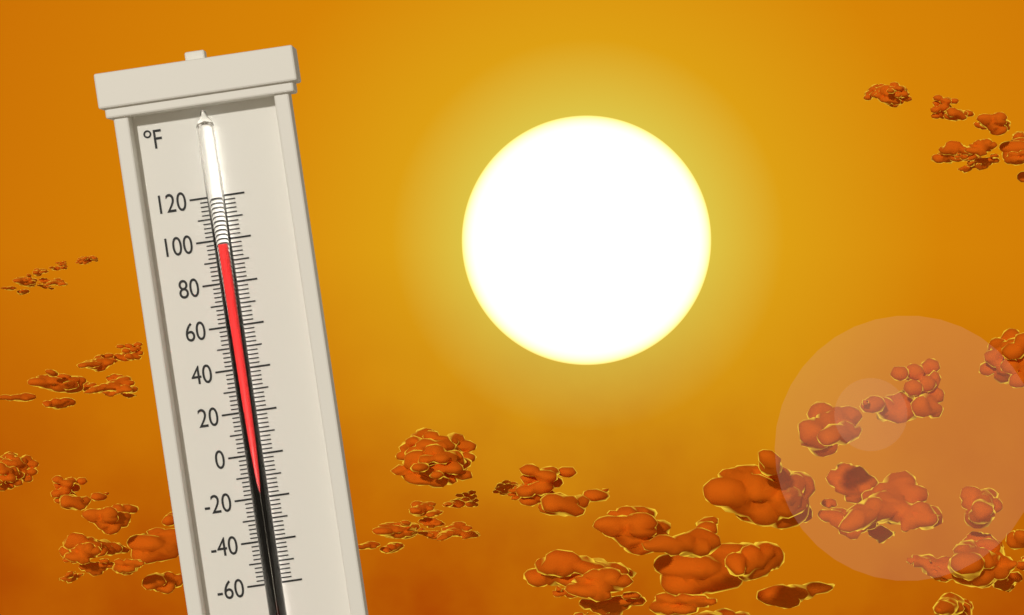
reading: 98 °F
